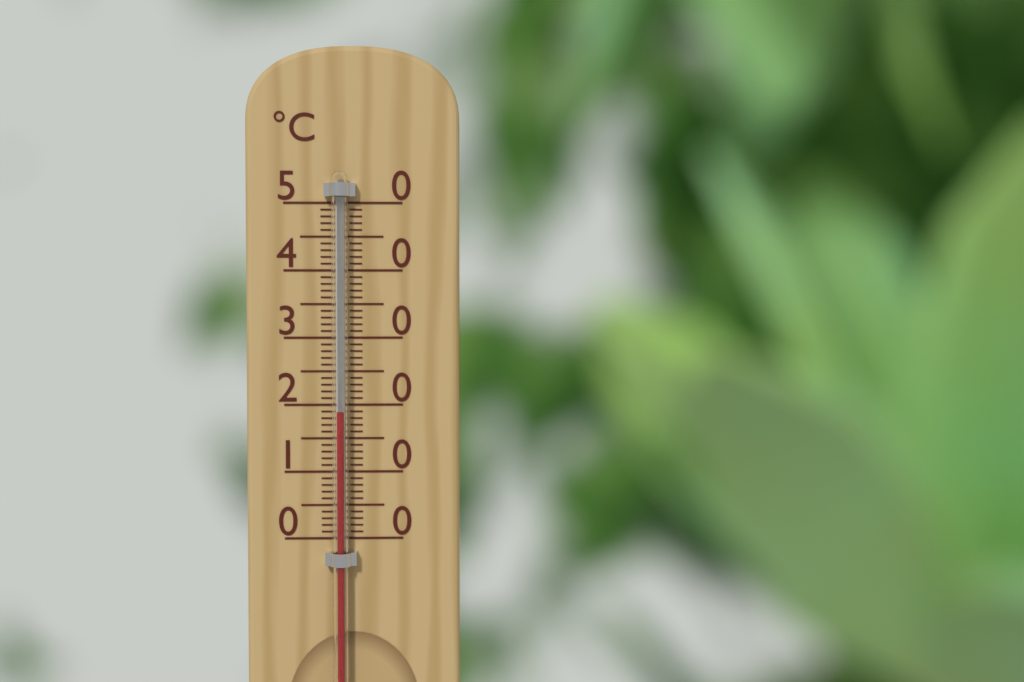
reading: 19 °C
